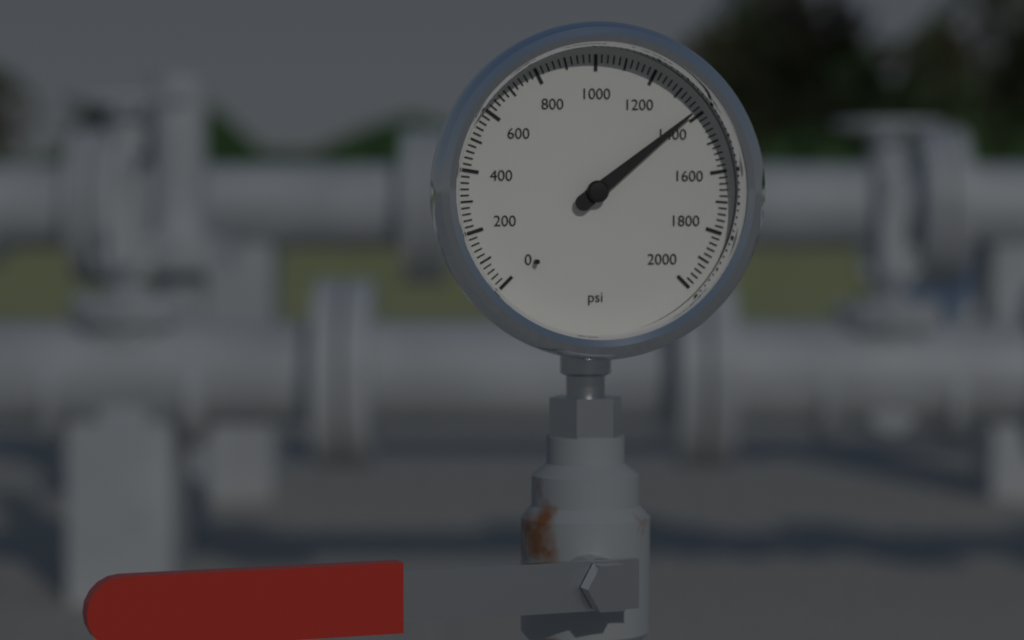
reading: 1380 psi
